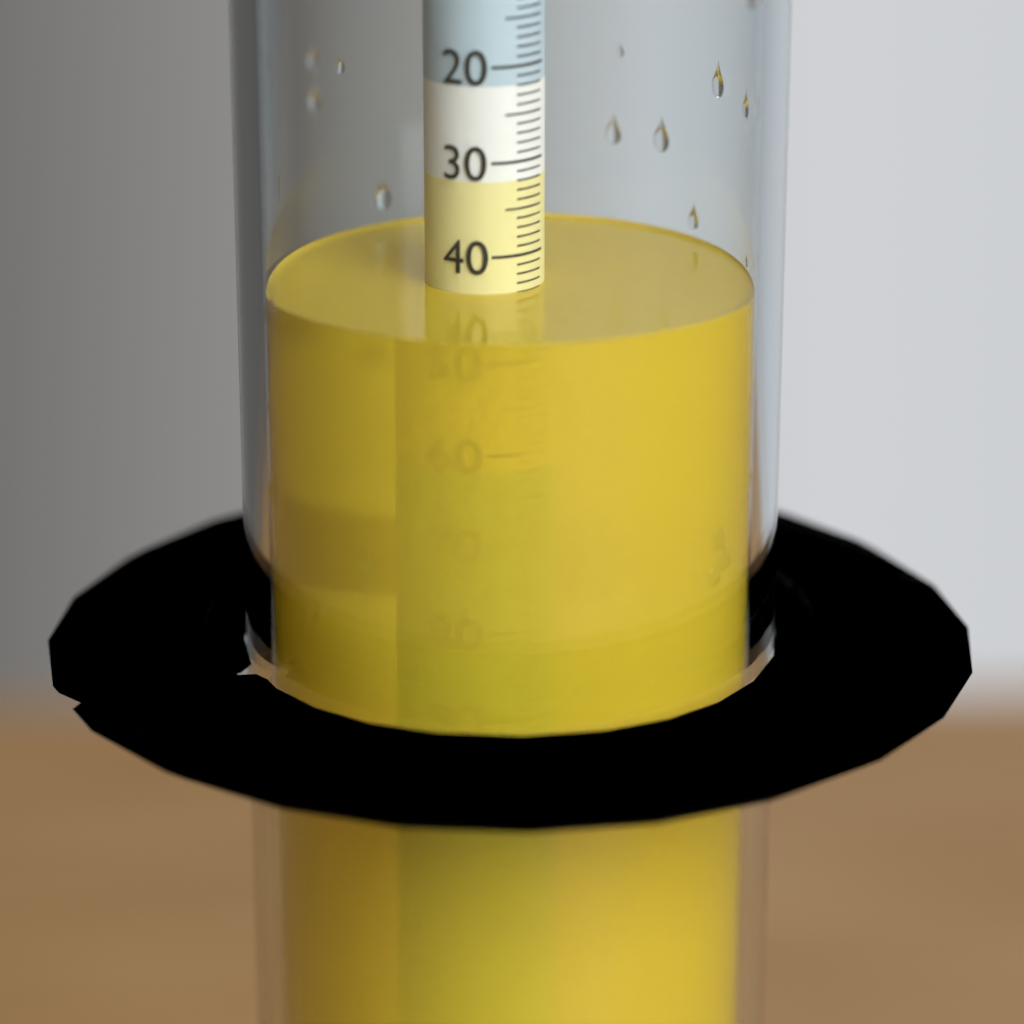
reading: 44 (no unit)
